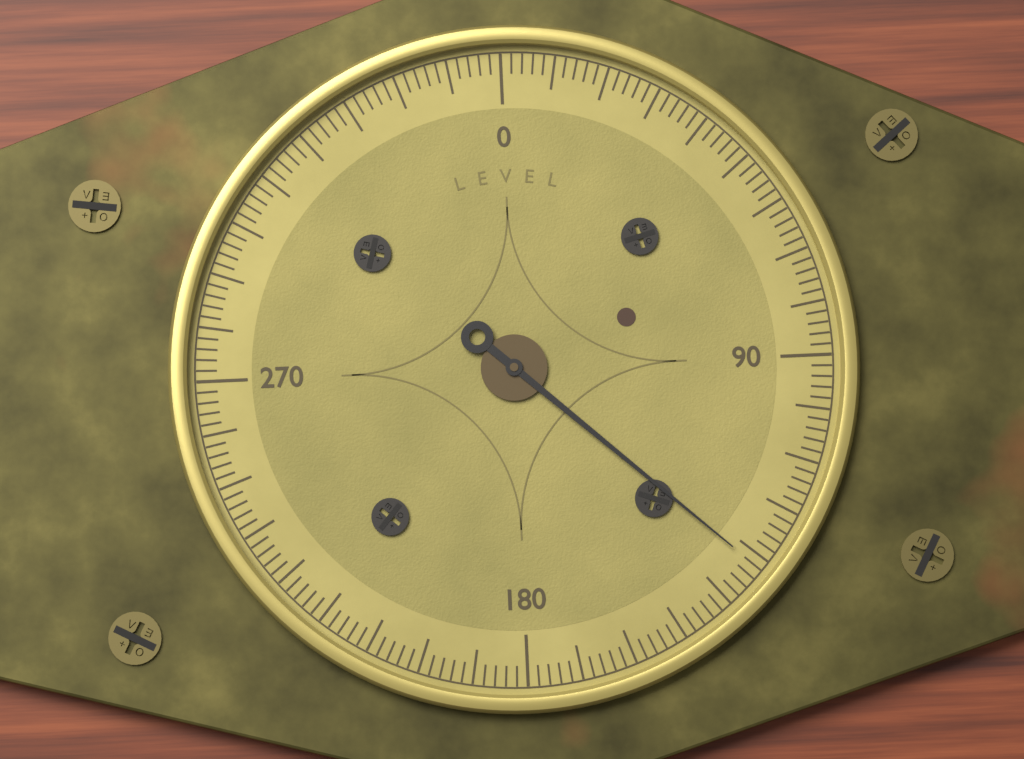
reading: 132 (no unit)
